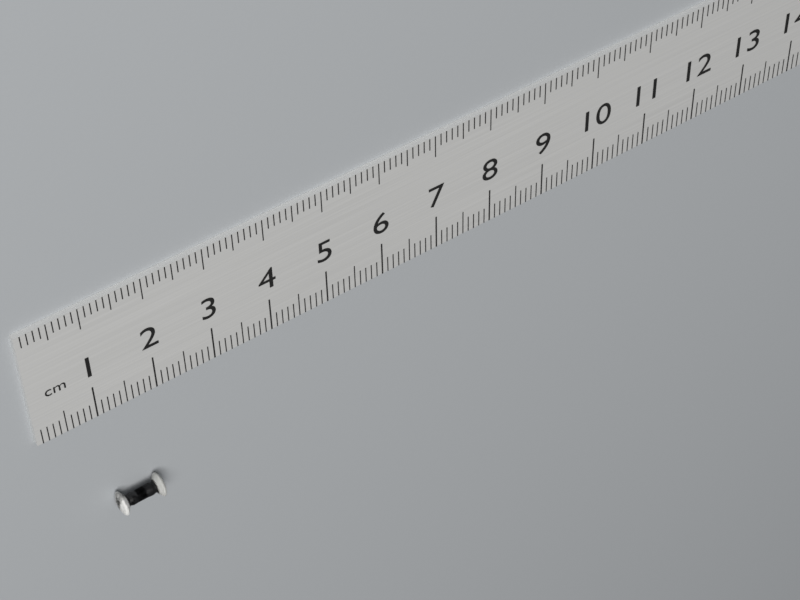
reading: 1.8 cm
